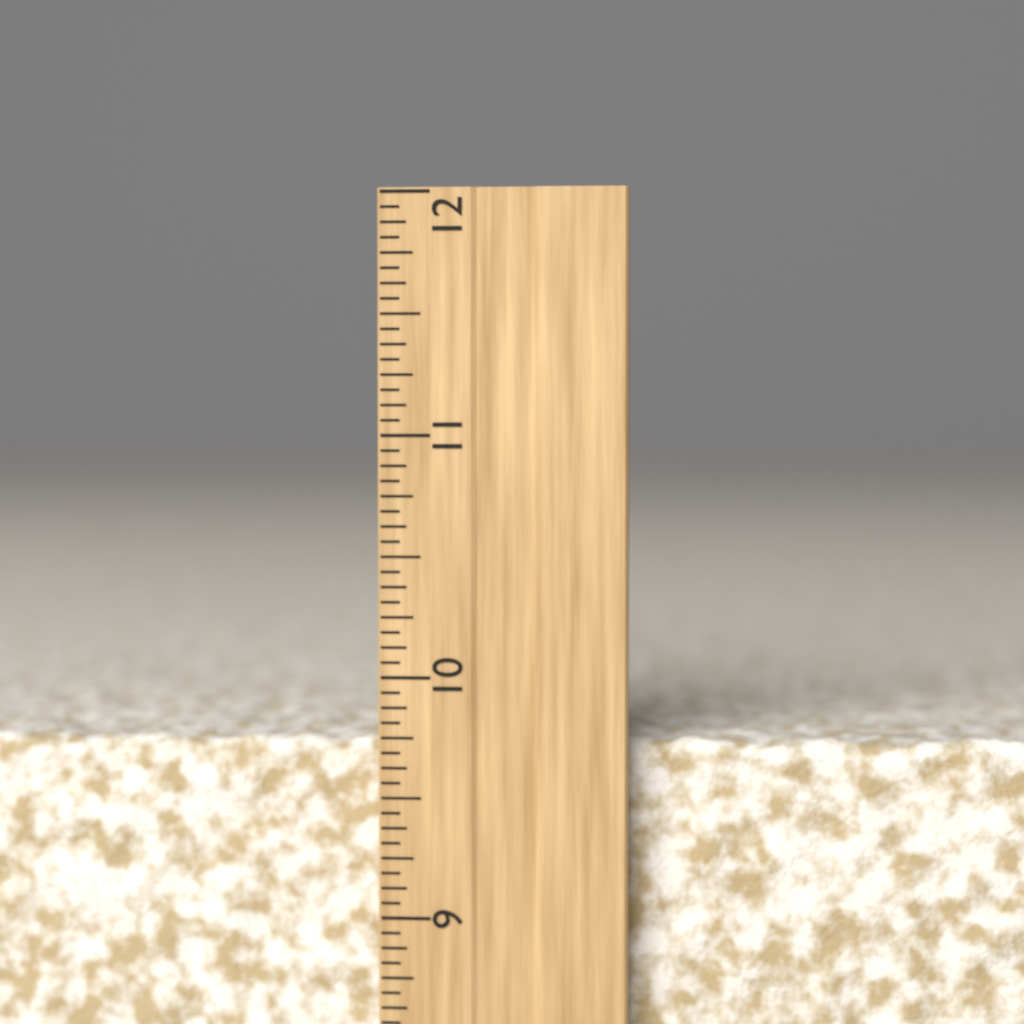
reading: 9.7500 inch
